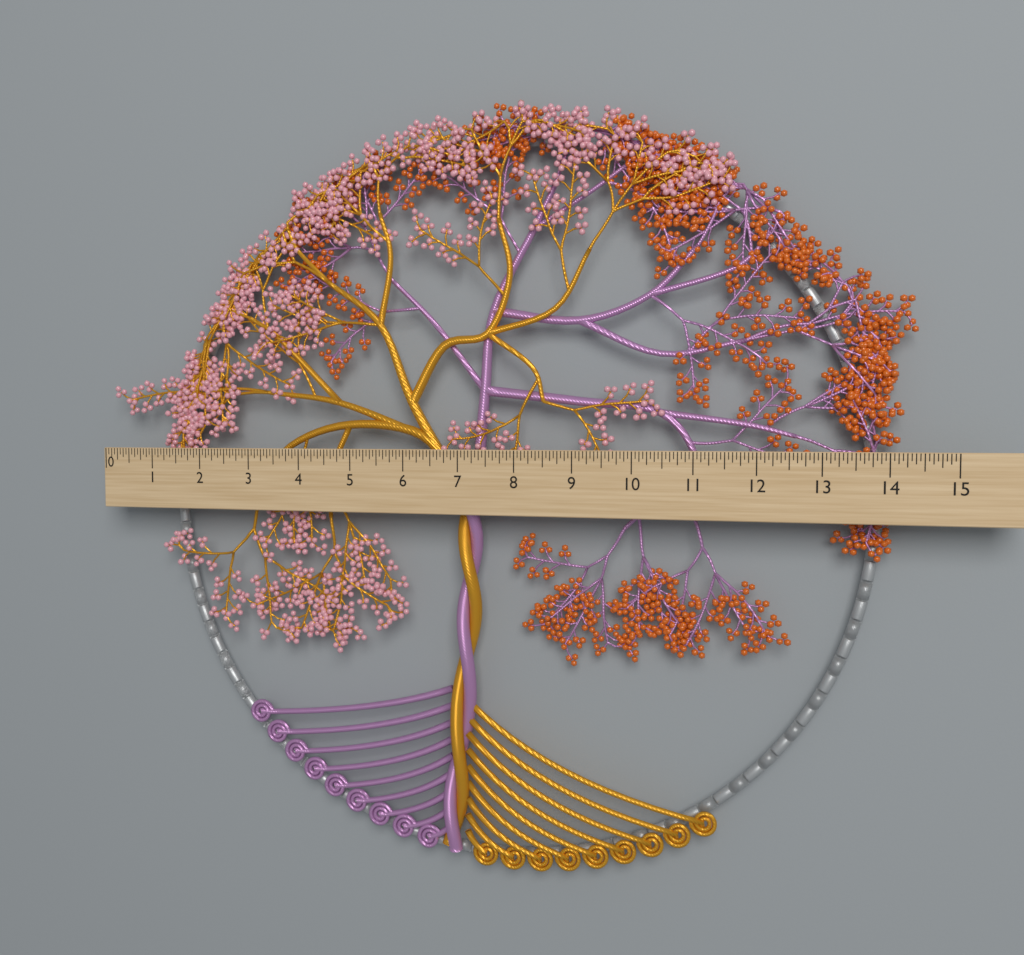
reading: 14.4375 (no unit)
